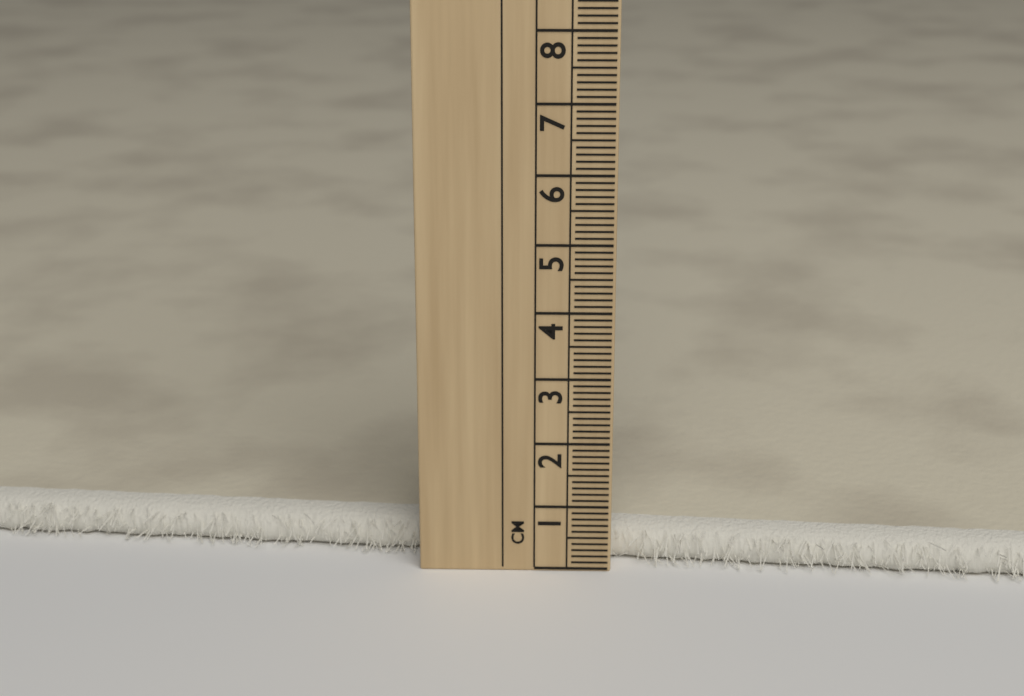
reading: 0.5 cm
